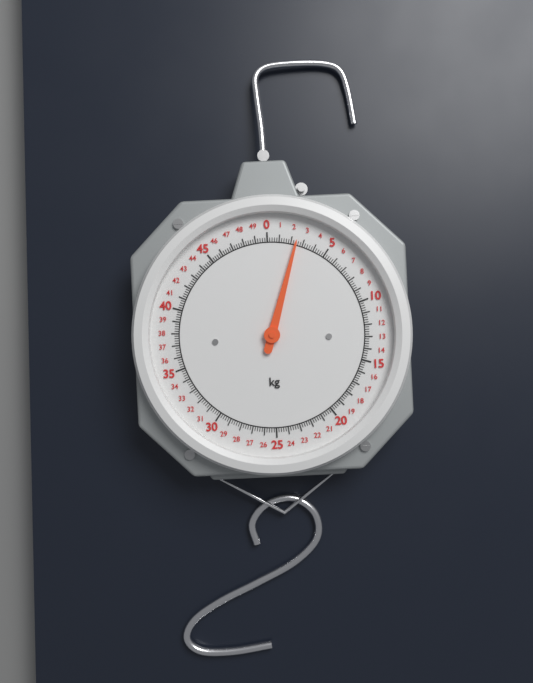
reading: 2.4 kg
